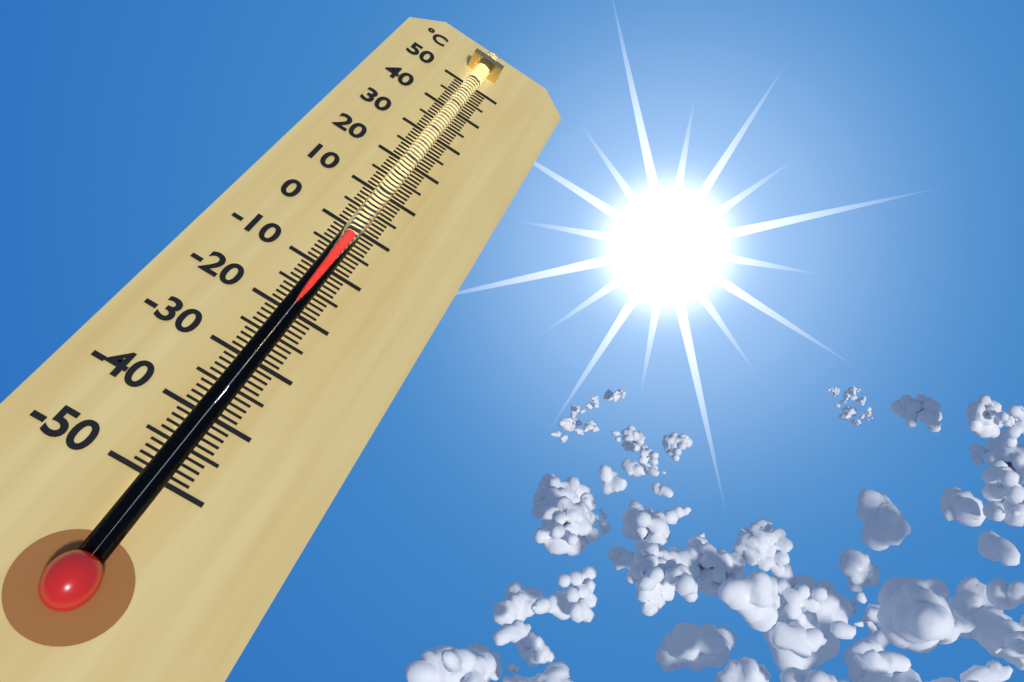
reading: -3 °C
